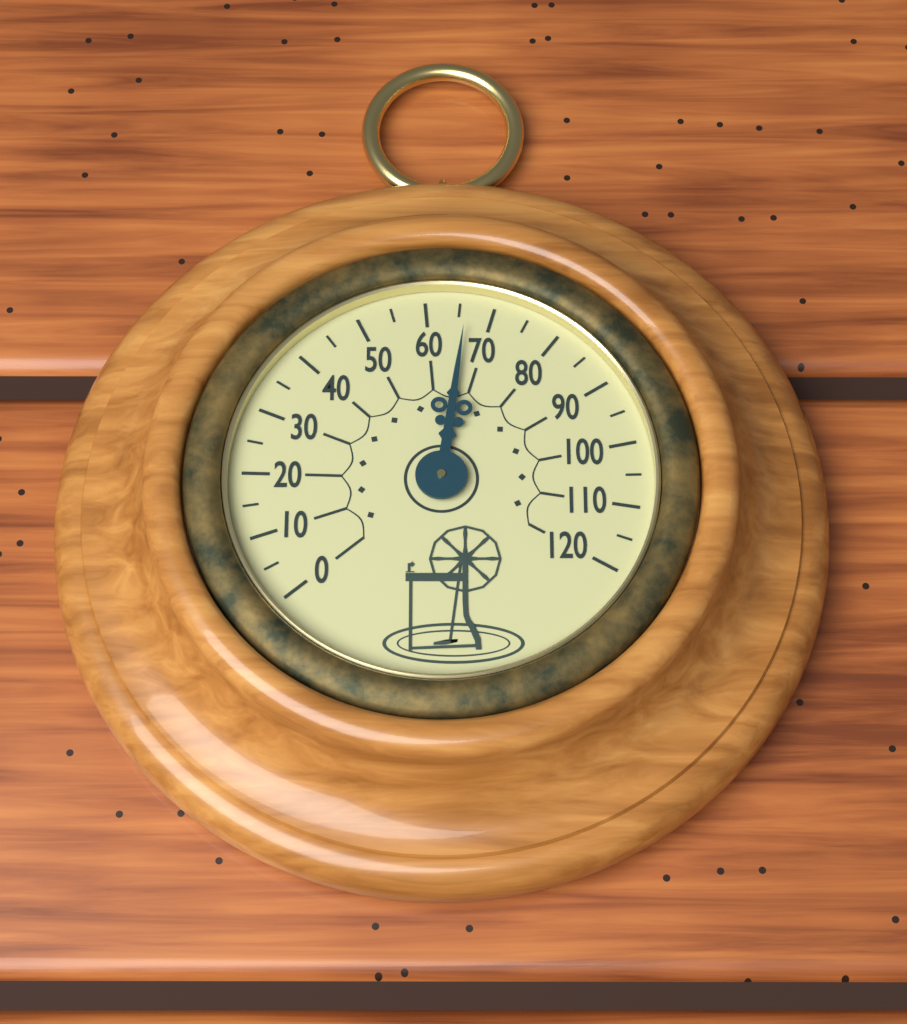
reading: 66 (no unit)
